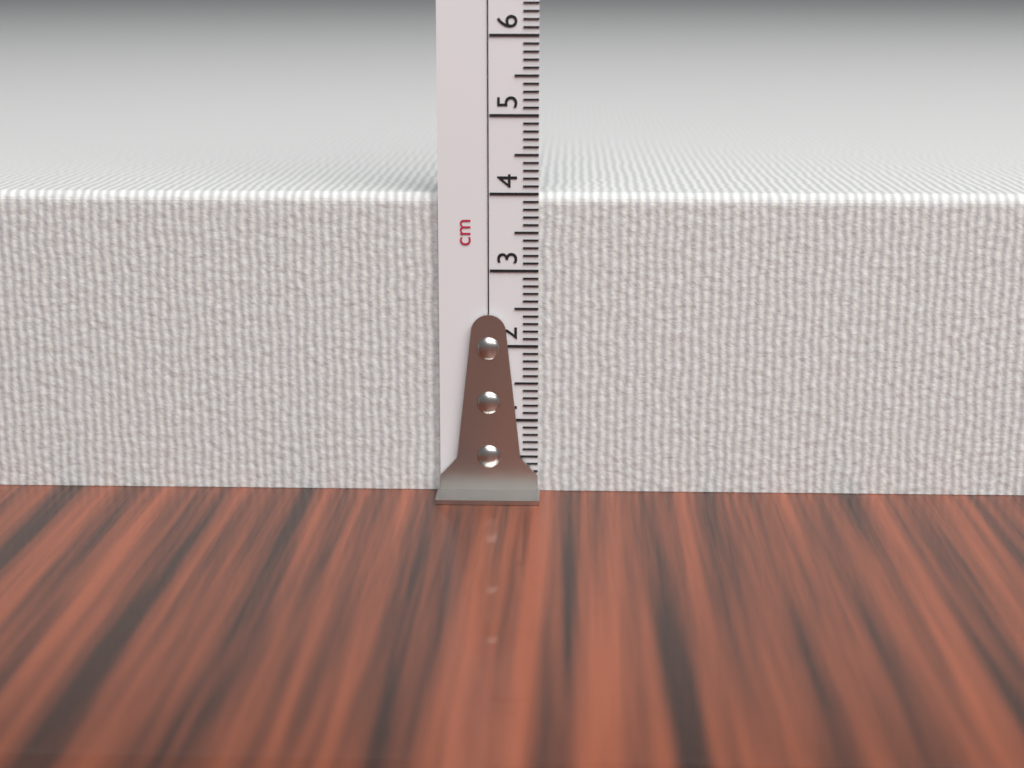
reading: 4.0 cm
